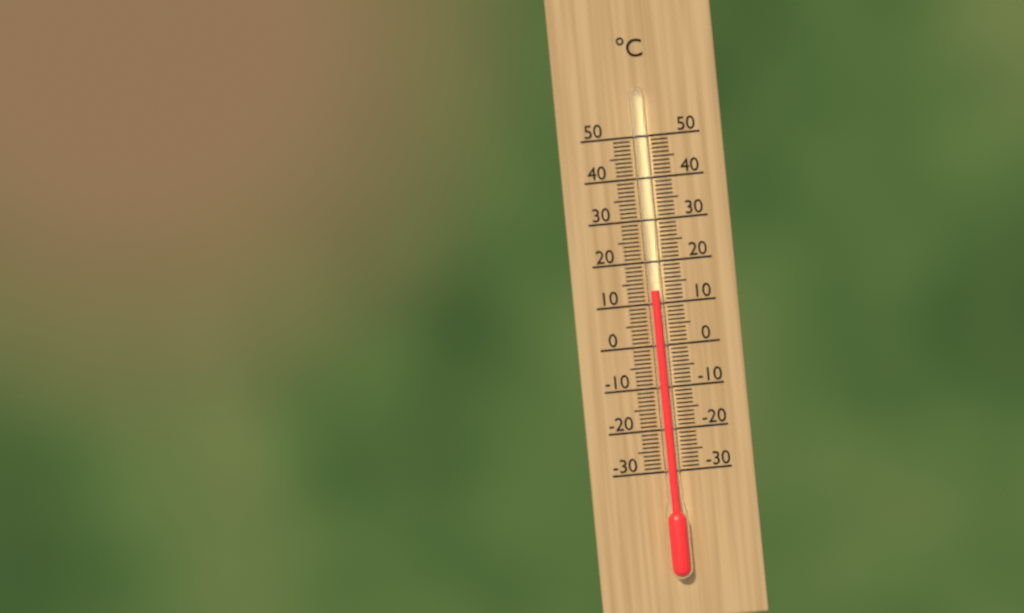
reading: 13 °C
